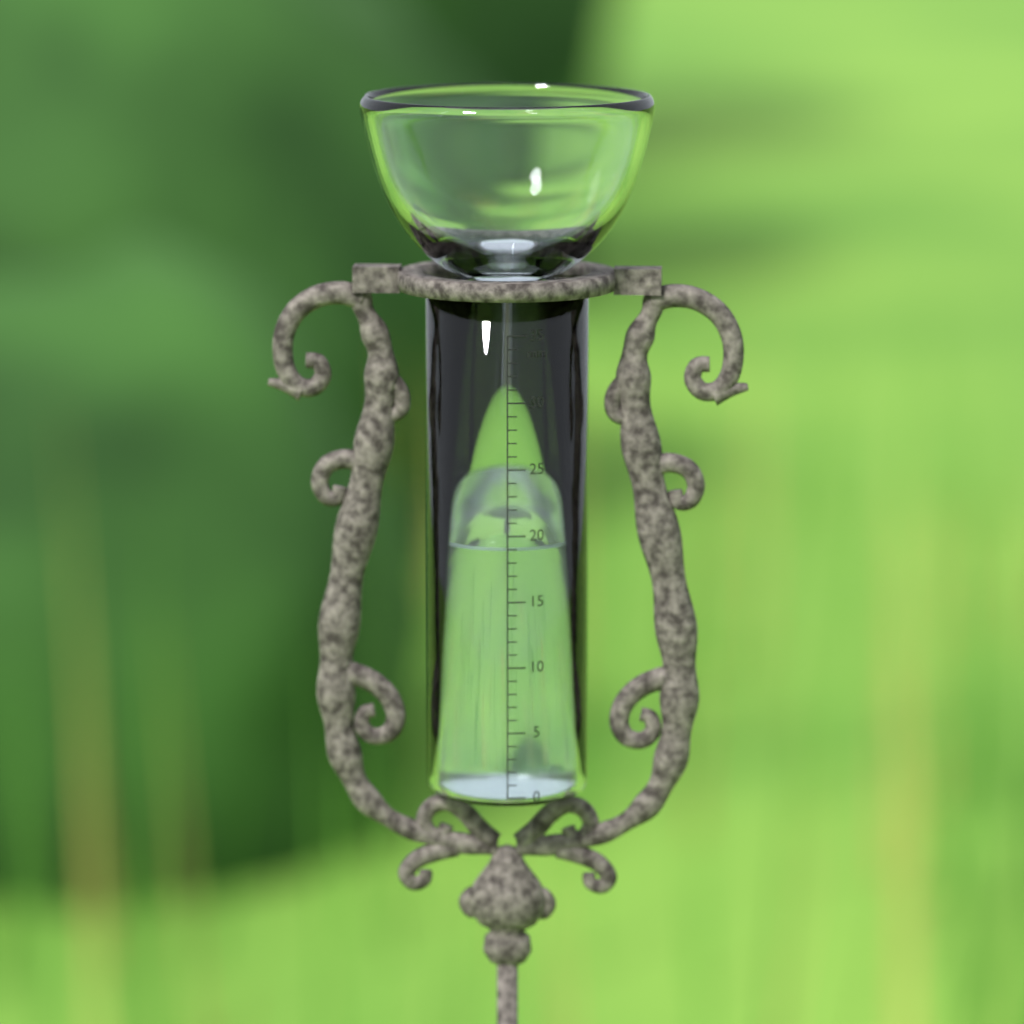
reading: 19 mm
